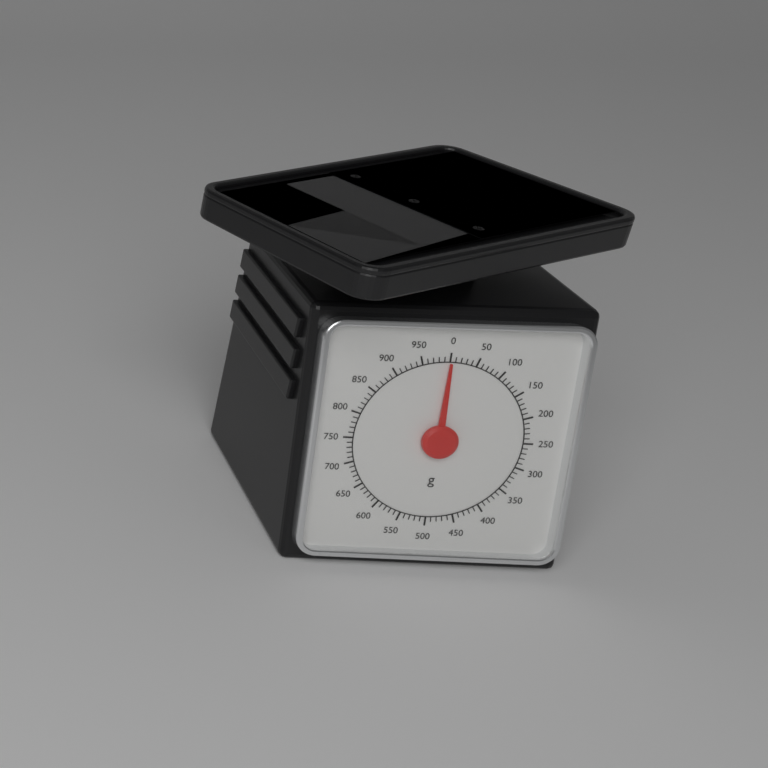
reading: 0 g
